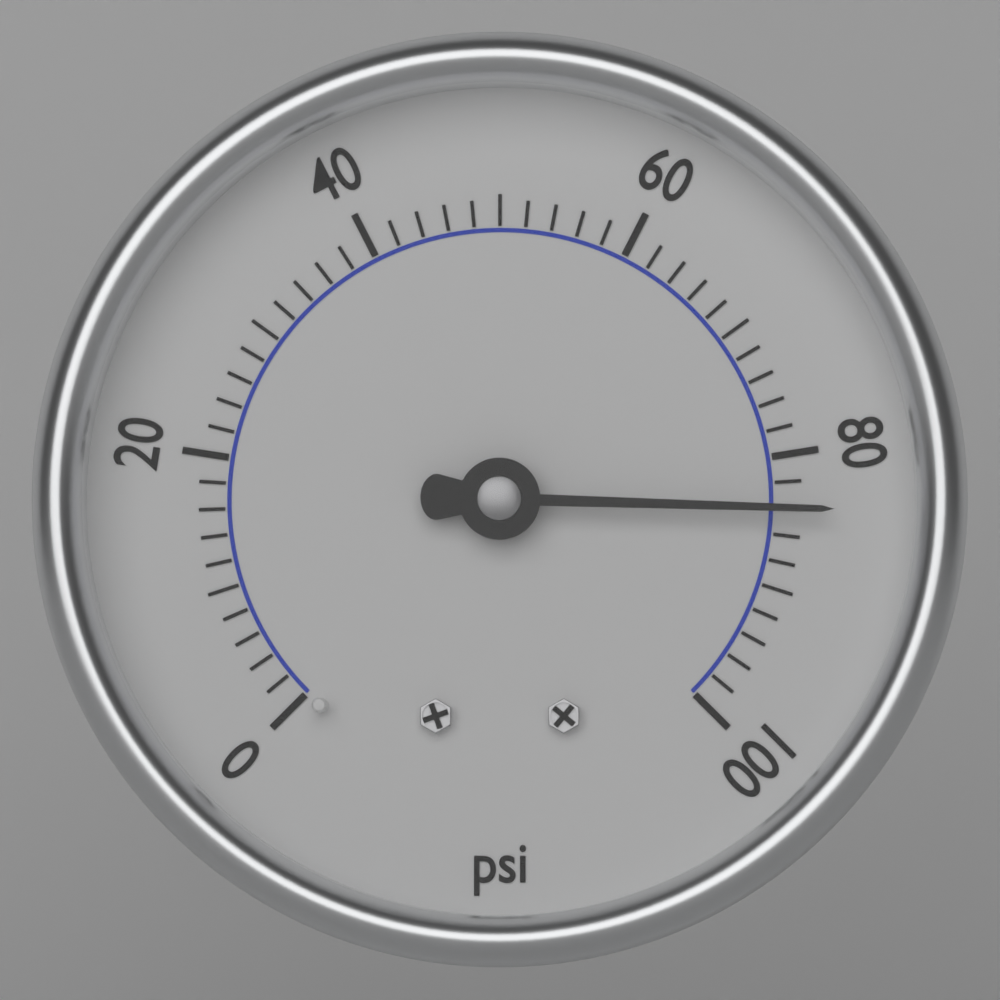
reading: 84 psi
